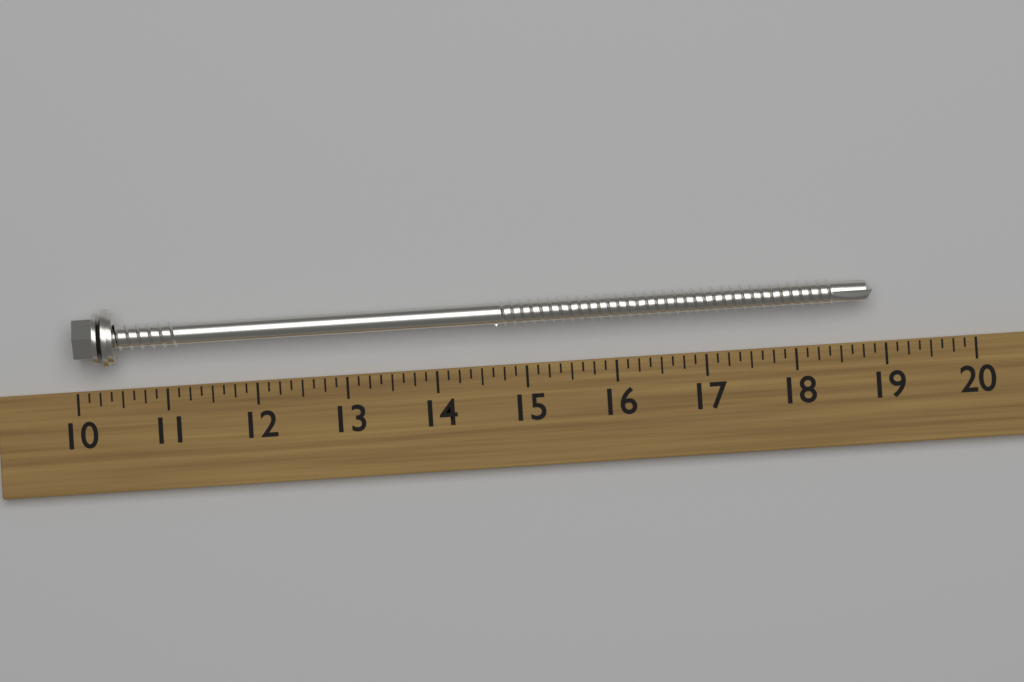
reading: 18.875 (no unit)
